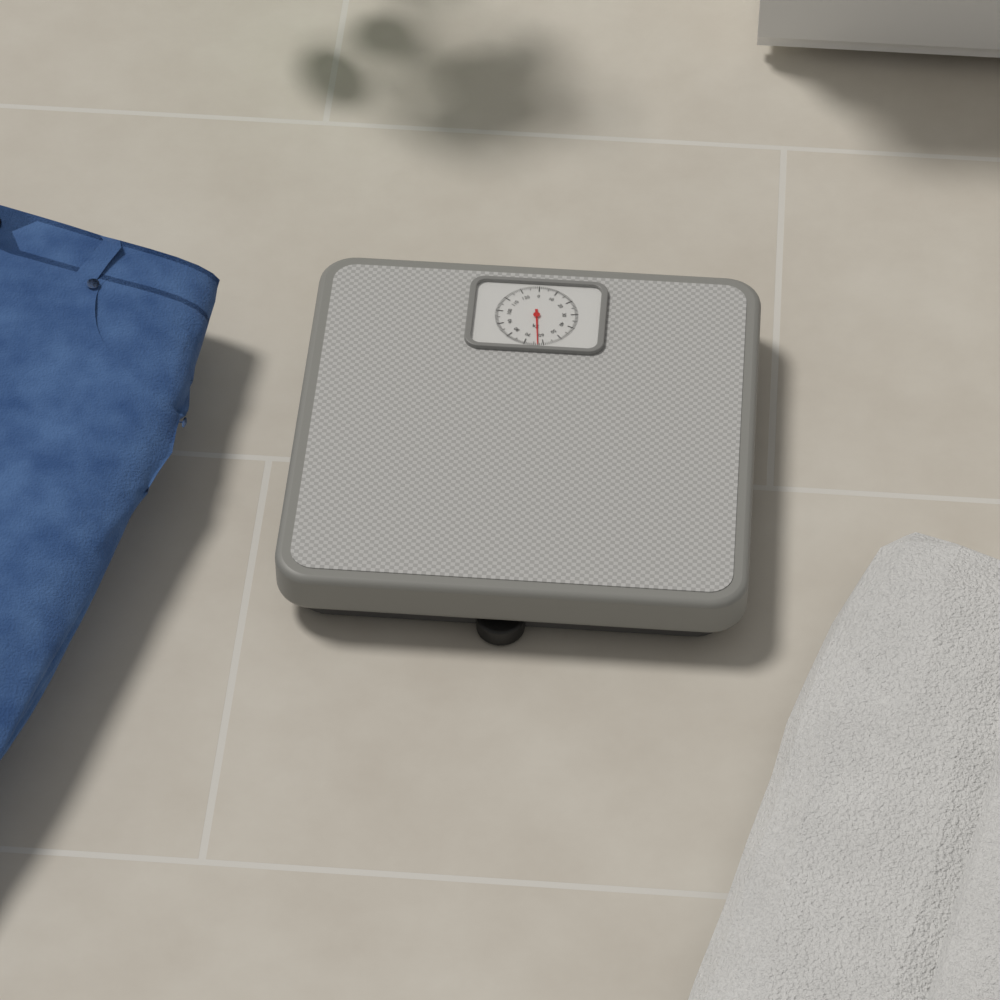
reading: 63 kg
